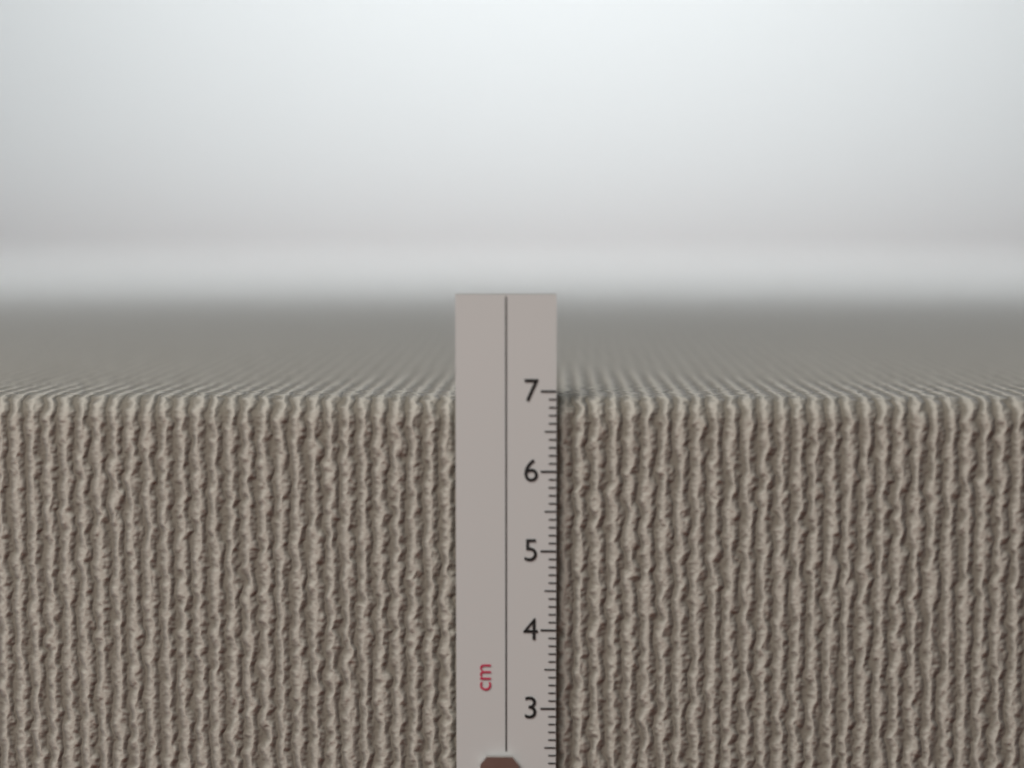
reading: 6.9 cm
